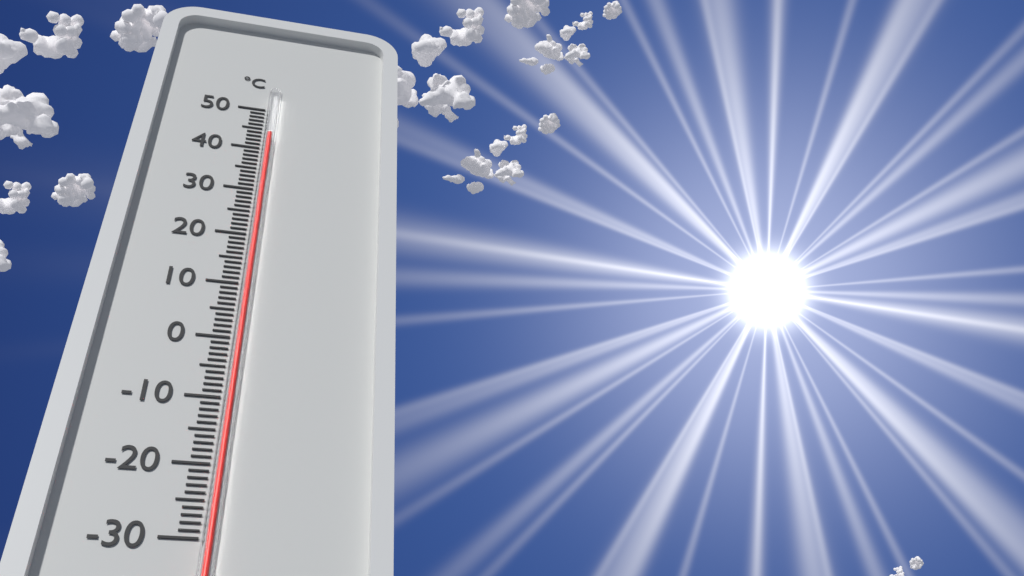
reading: 43 °C
